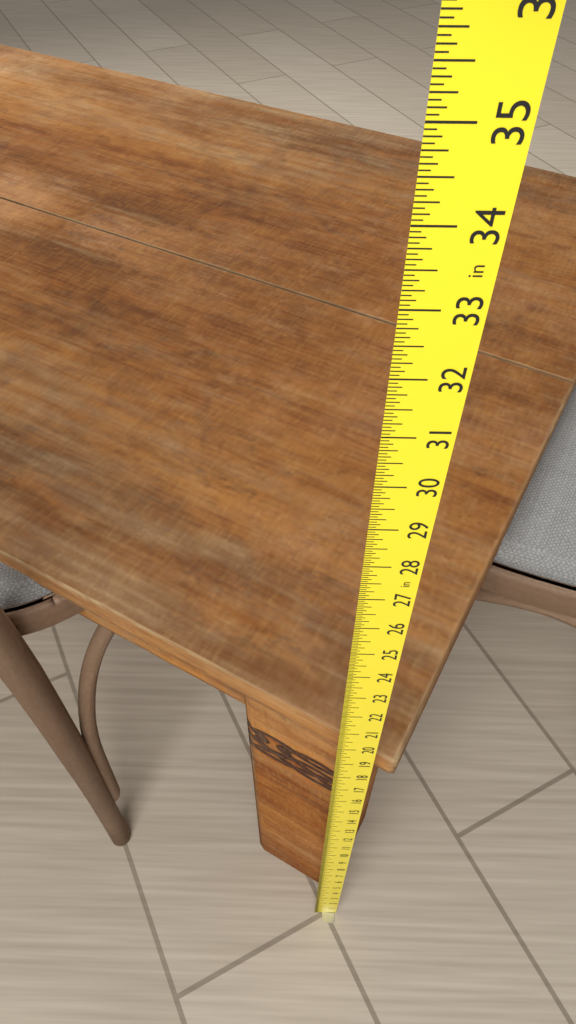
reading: 18.8750 in
